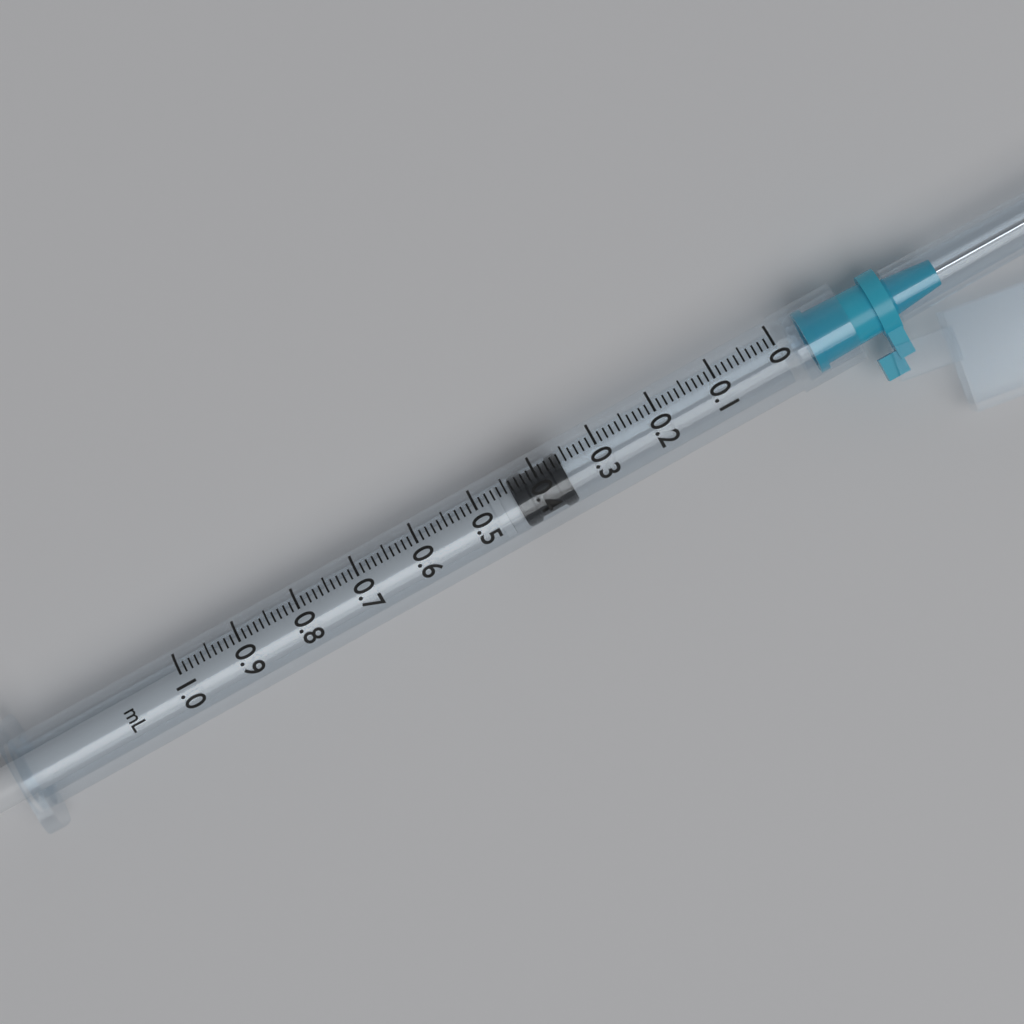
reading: 0.36 ml
